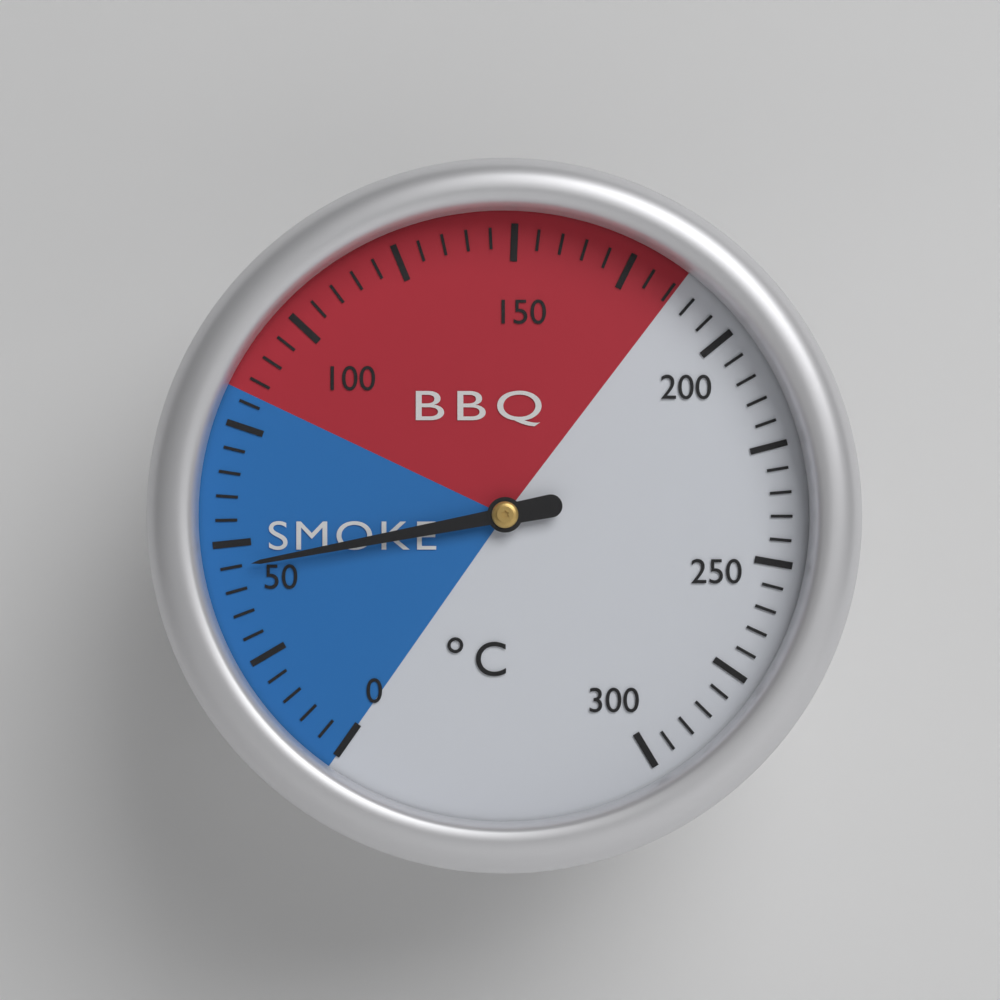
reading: 45 °C
